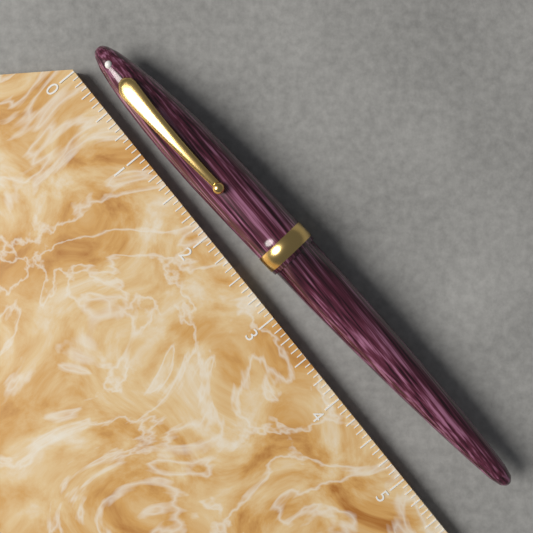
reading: 5.6250 (no unit)
